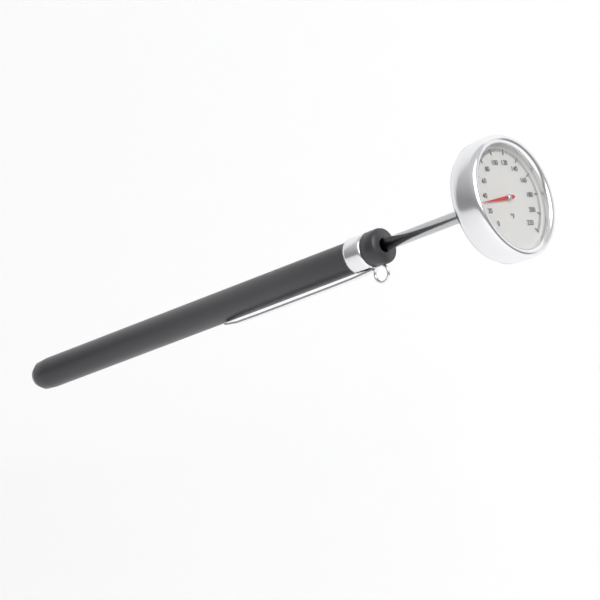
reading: 32 °F
